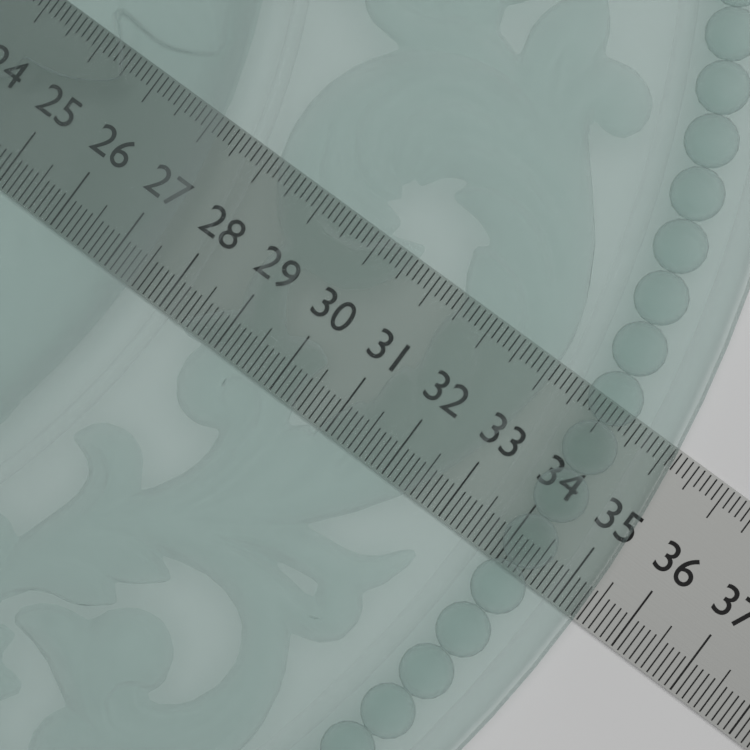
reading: 35.3 (no unit)
